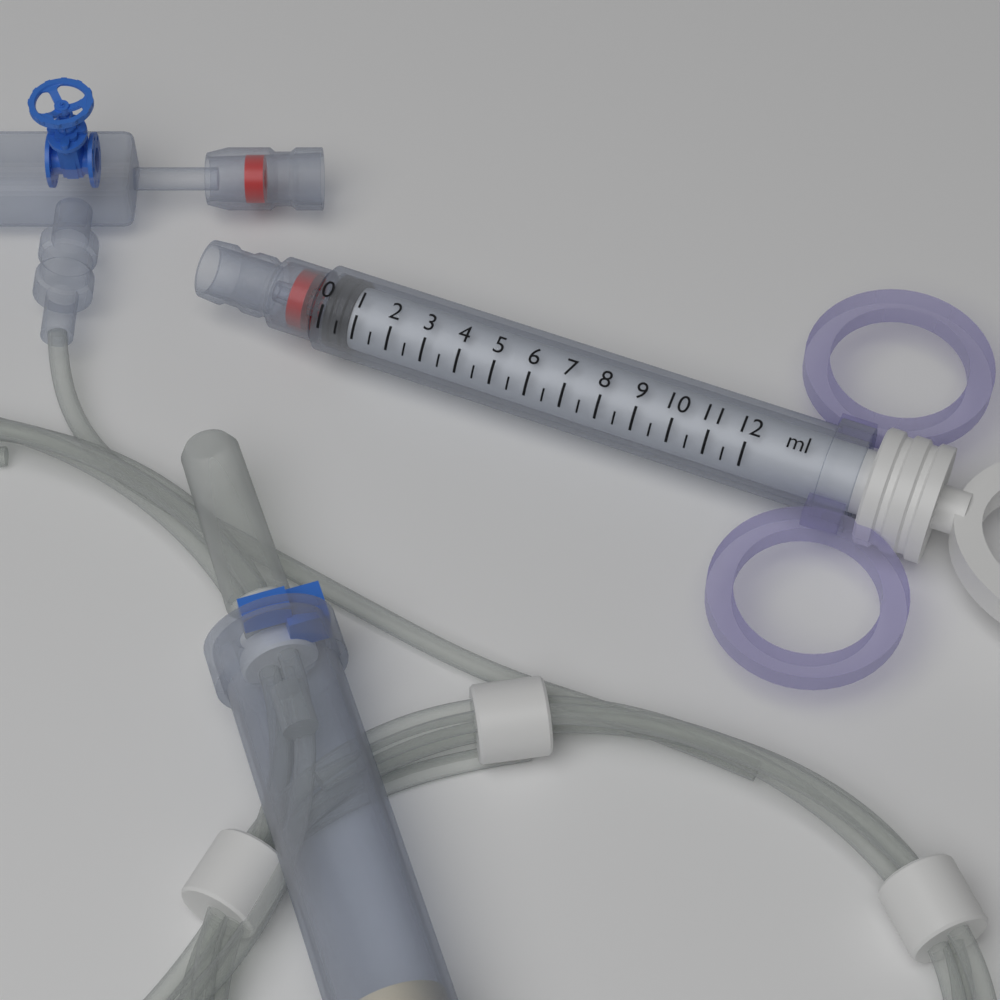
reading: 0.0 ml
